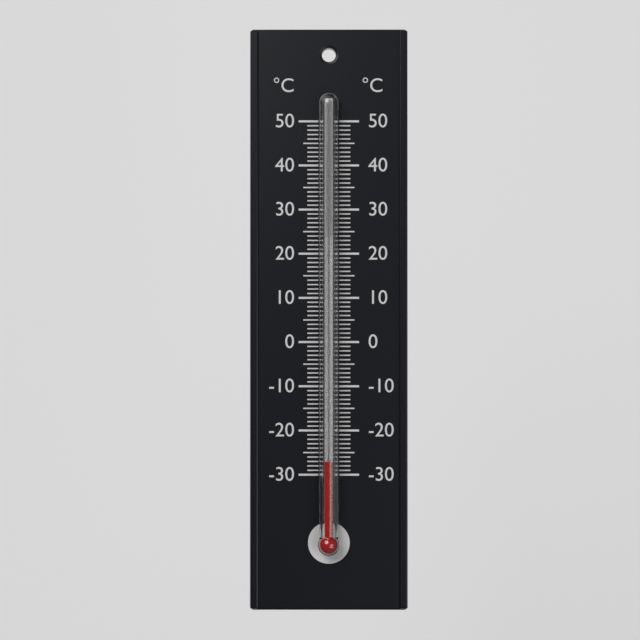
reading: -27 °C
